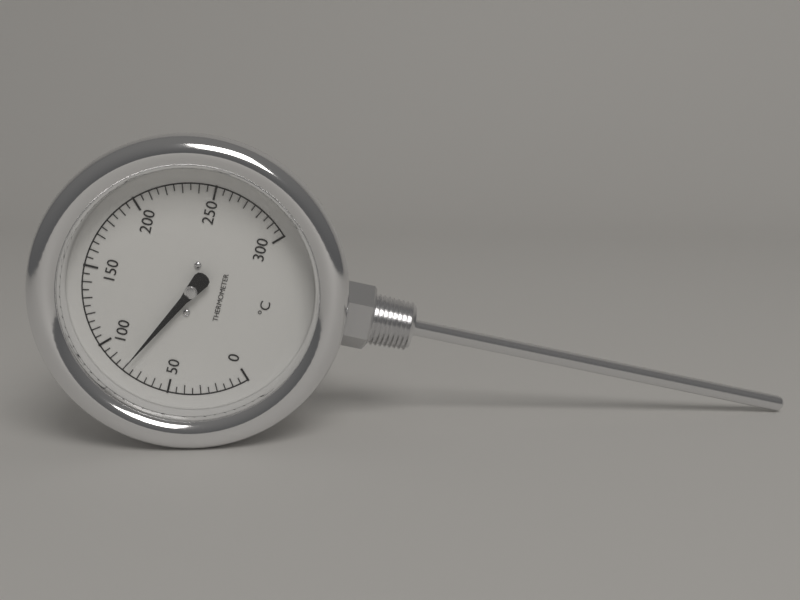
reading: 80 °C
